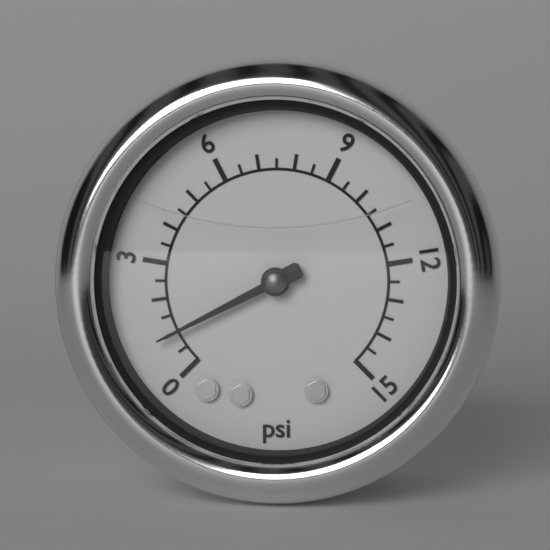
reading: 1.0 psi
